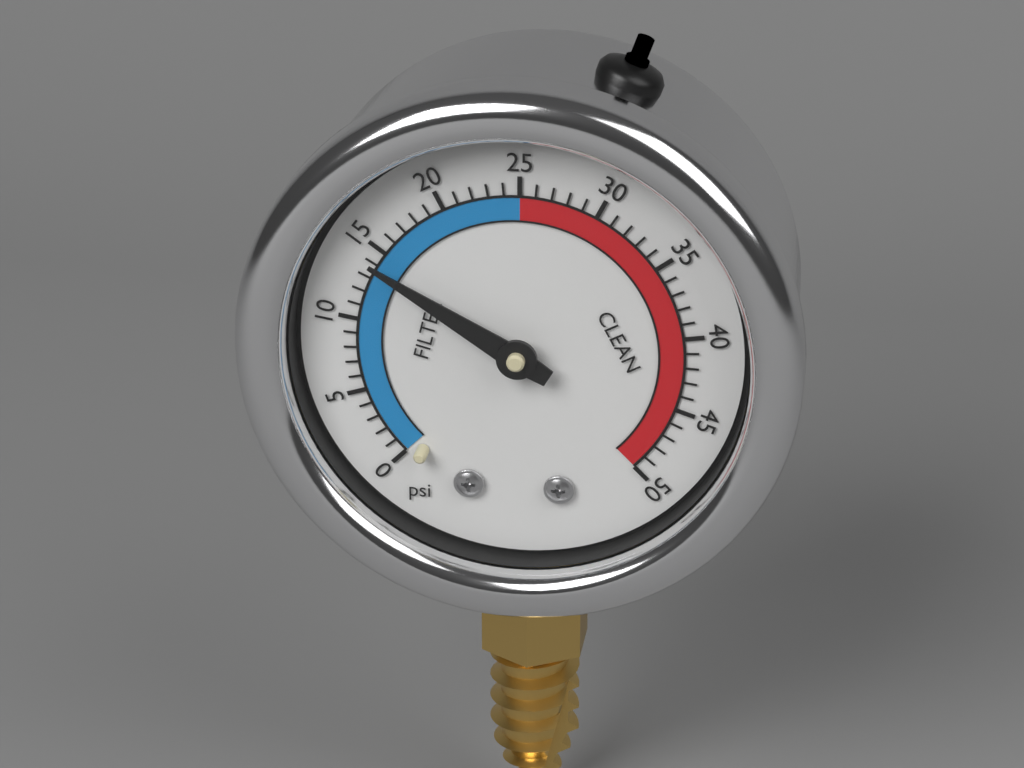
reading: 14 psi
